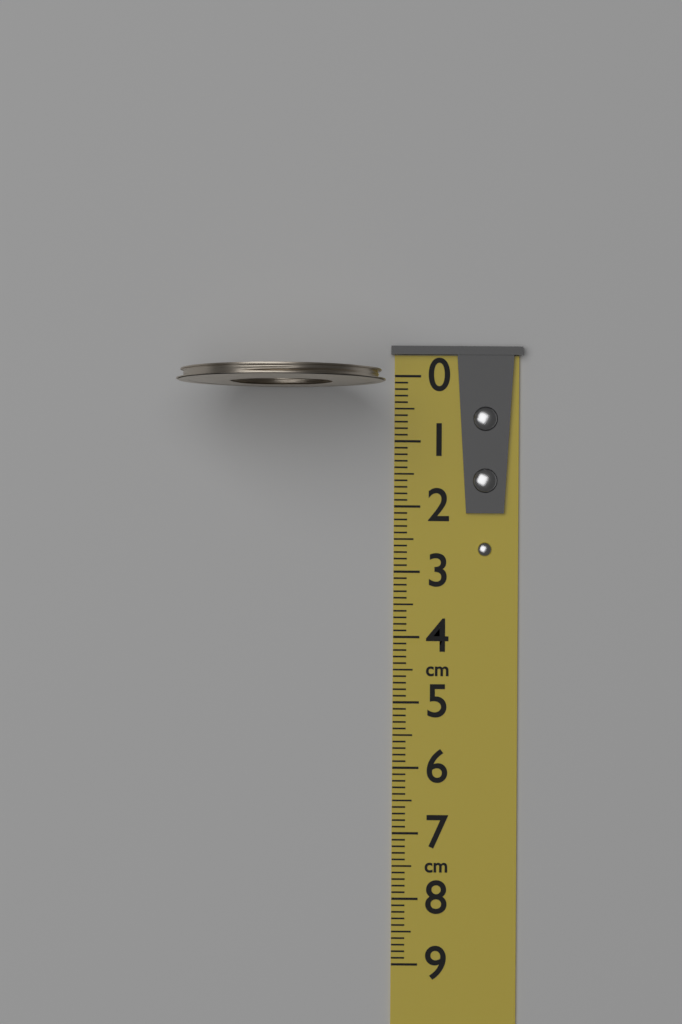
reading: 0.2 cm
